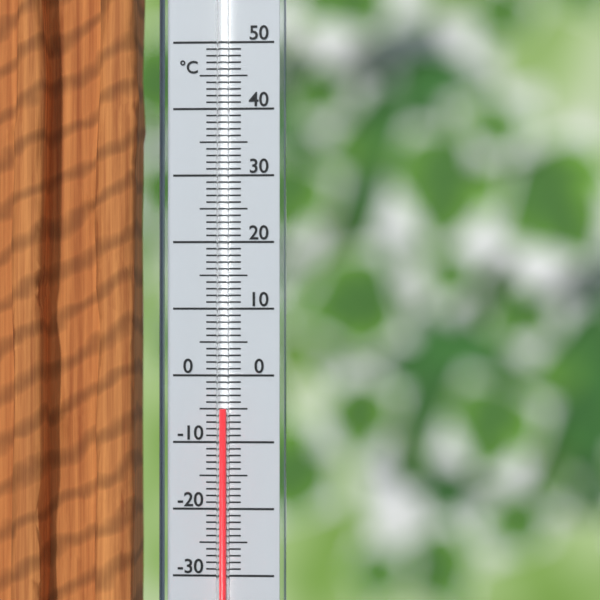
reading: -5 °C
